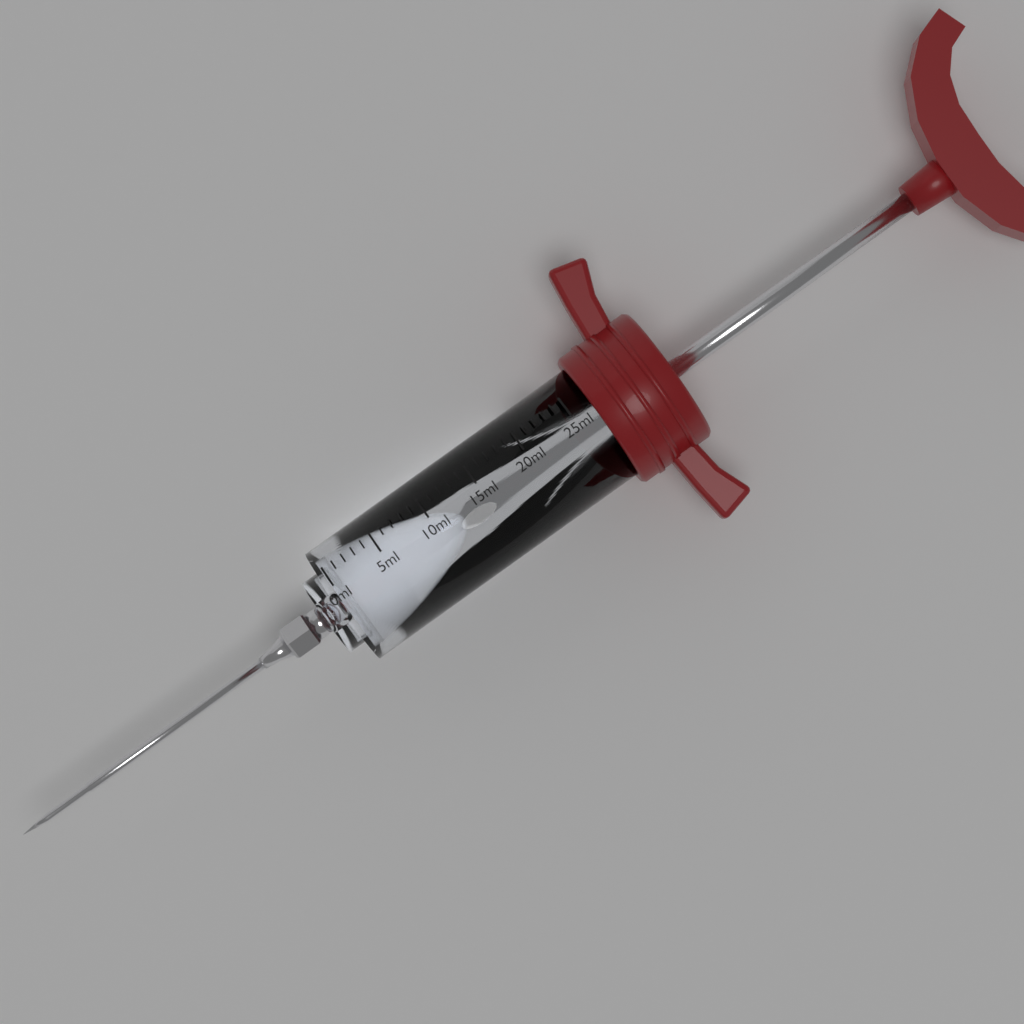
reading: 21 ml
